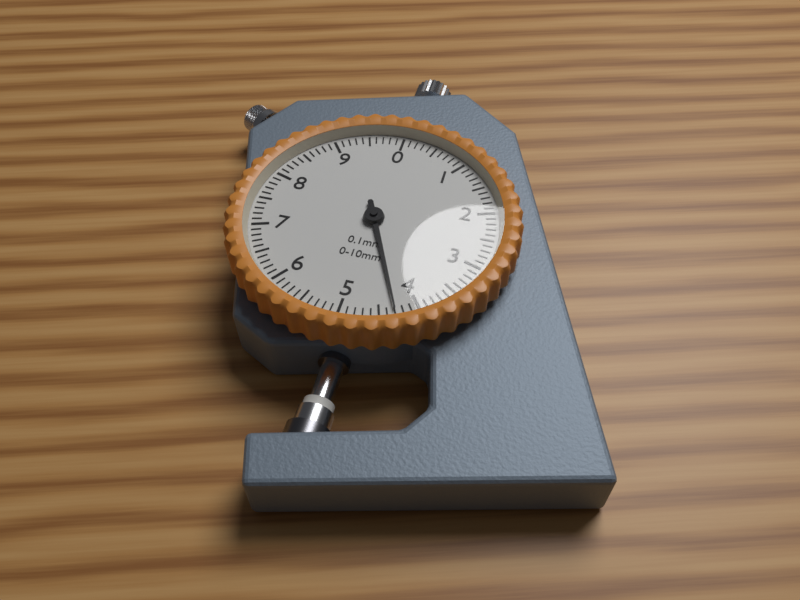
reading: 4.3 mm
